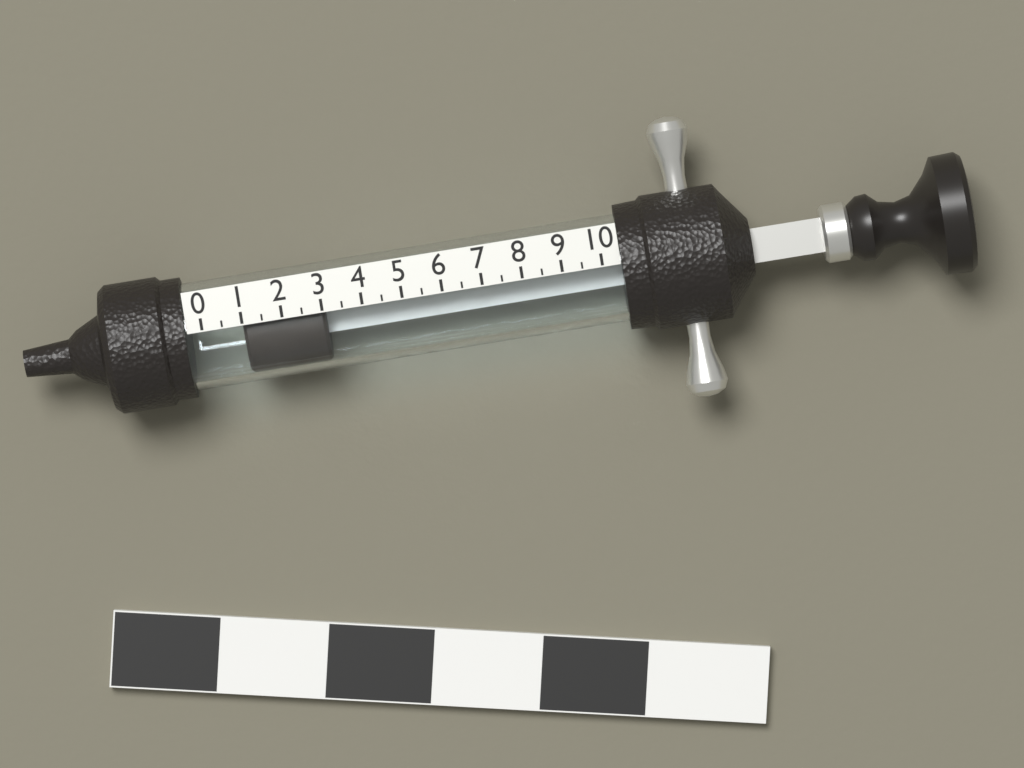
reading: 1.0 (no unit)
